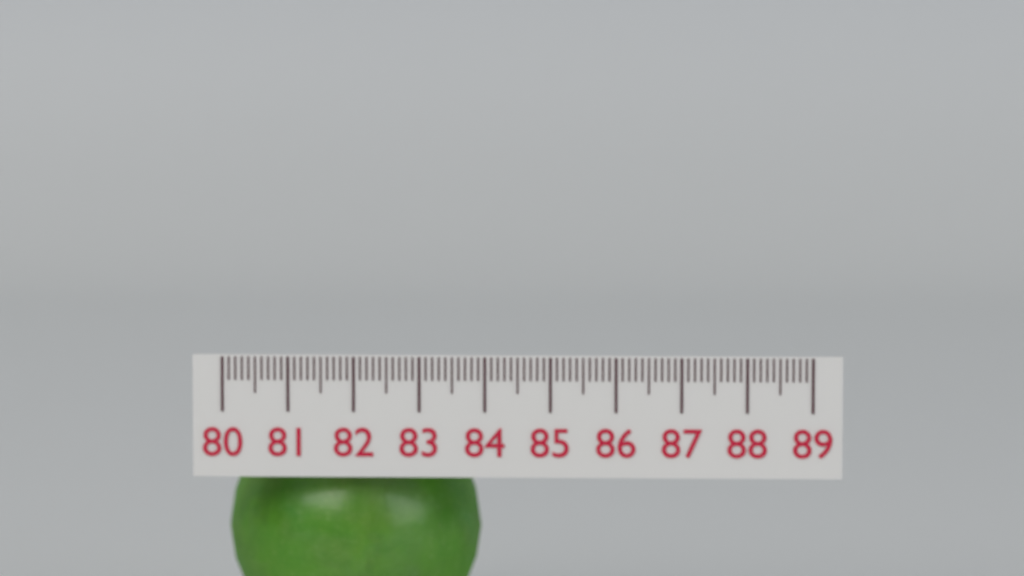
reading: 83.9 (no unit)
